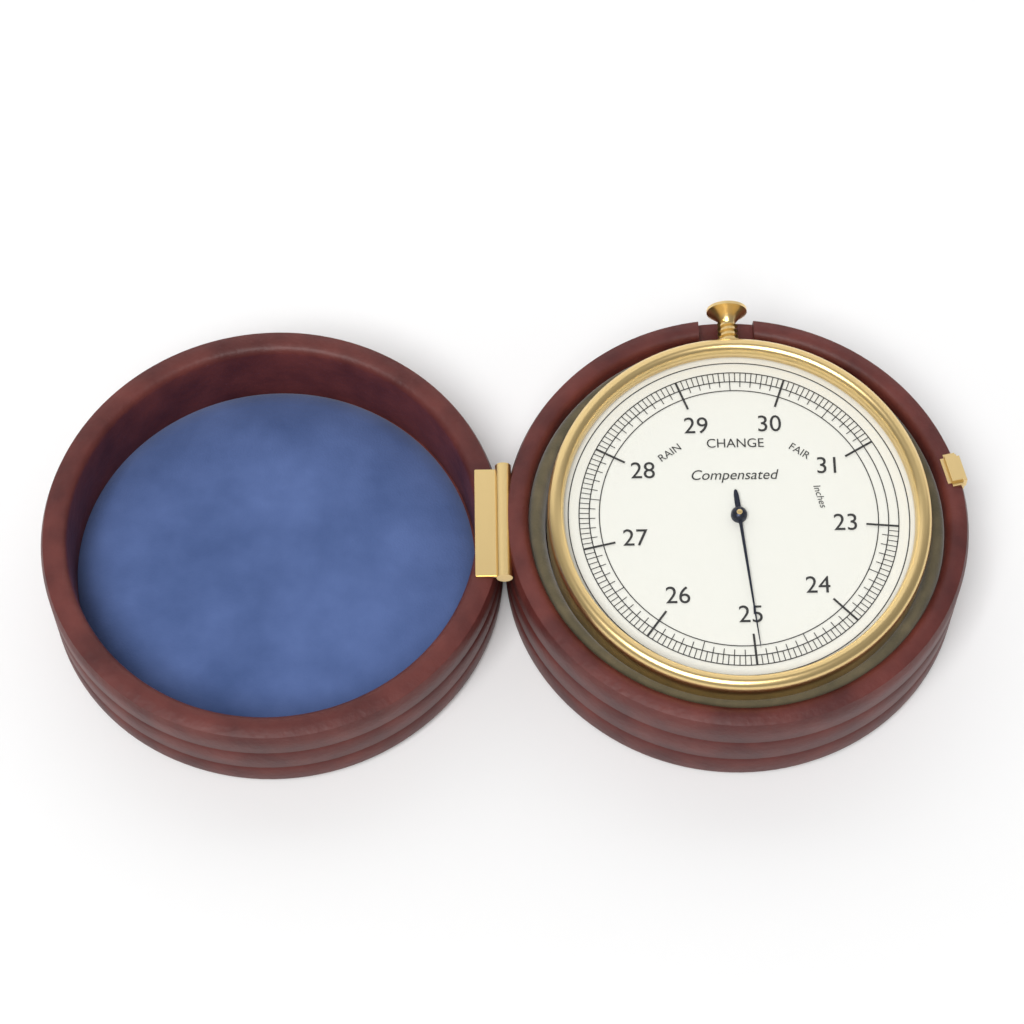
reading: 24.95 inches
